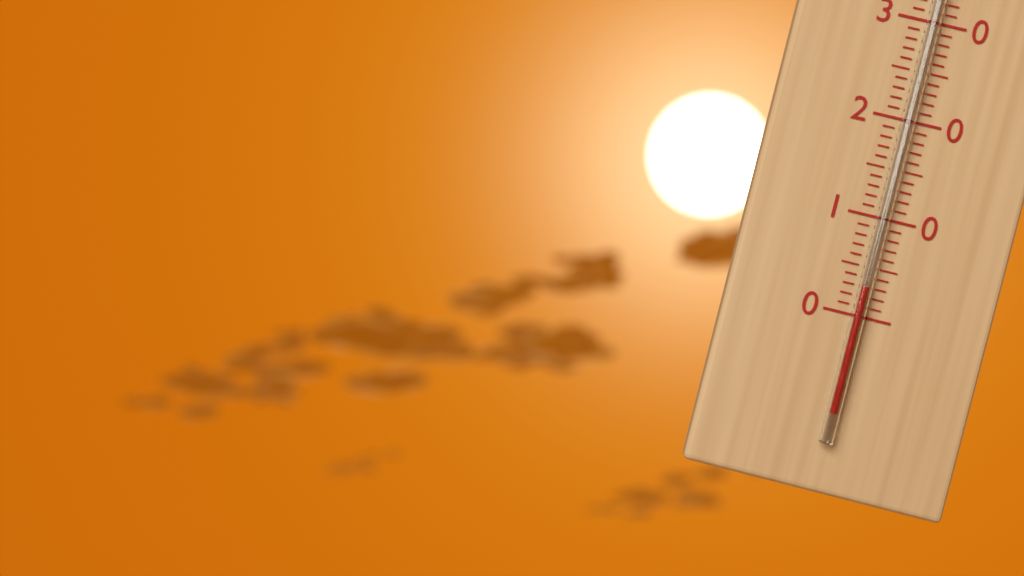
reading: 3 °C
